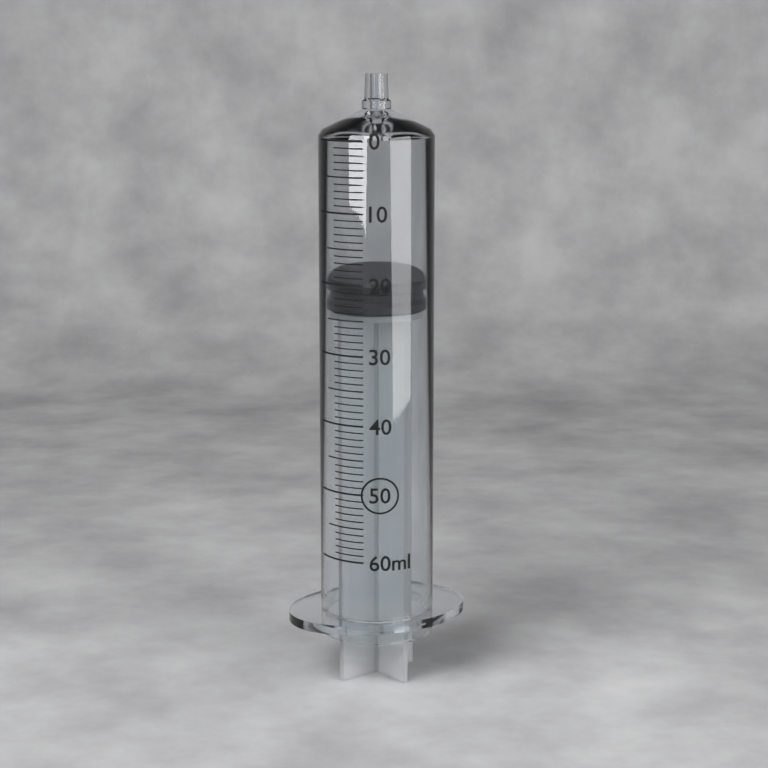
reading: 20 ml
